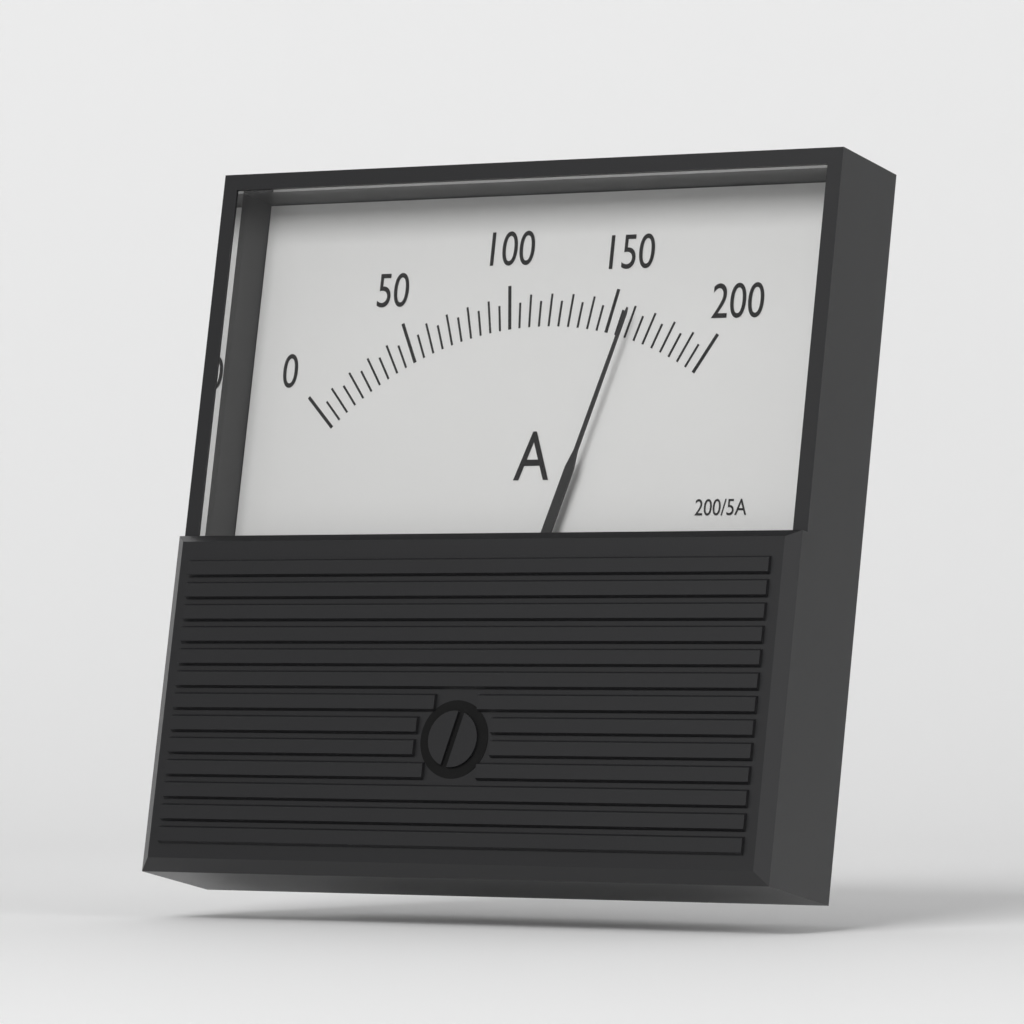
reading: 160 A
